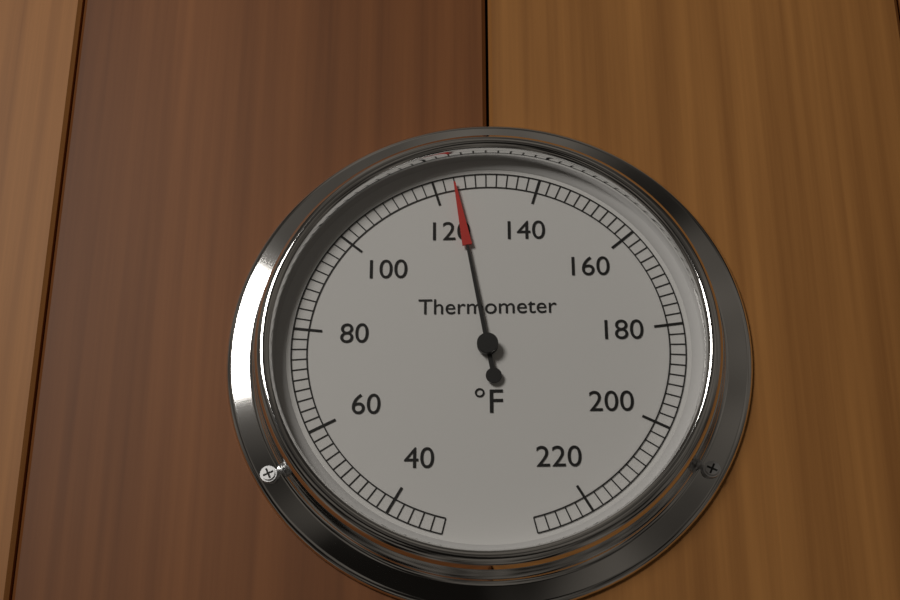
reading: 124 °F
